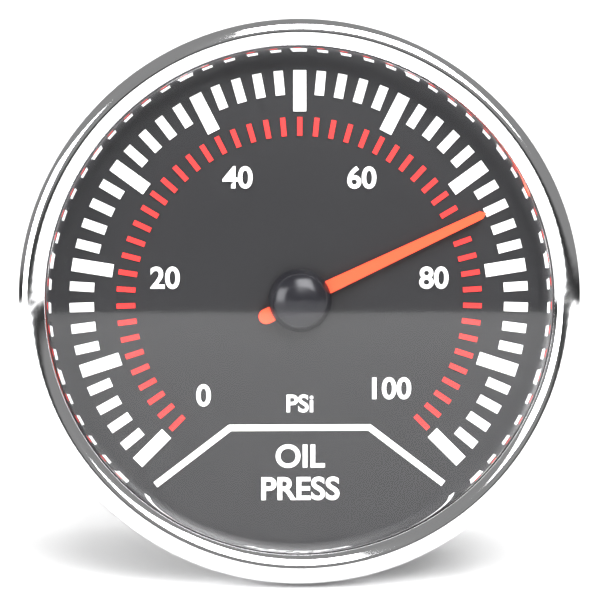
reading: 74 psi
